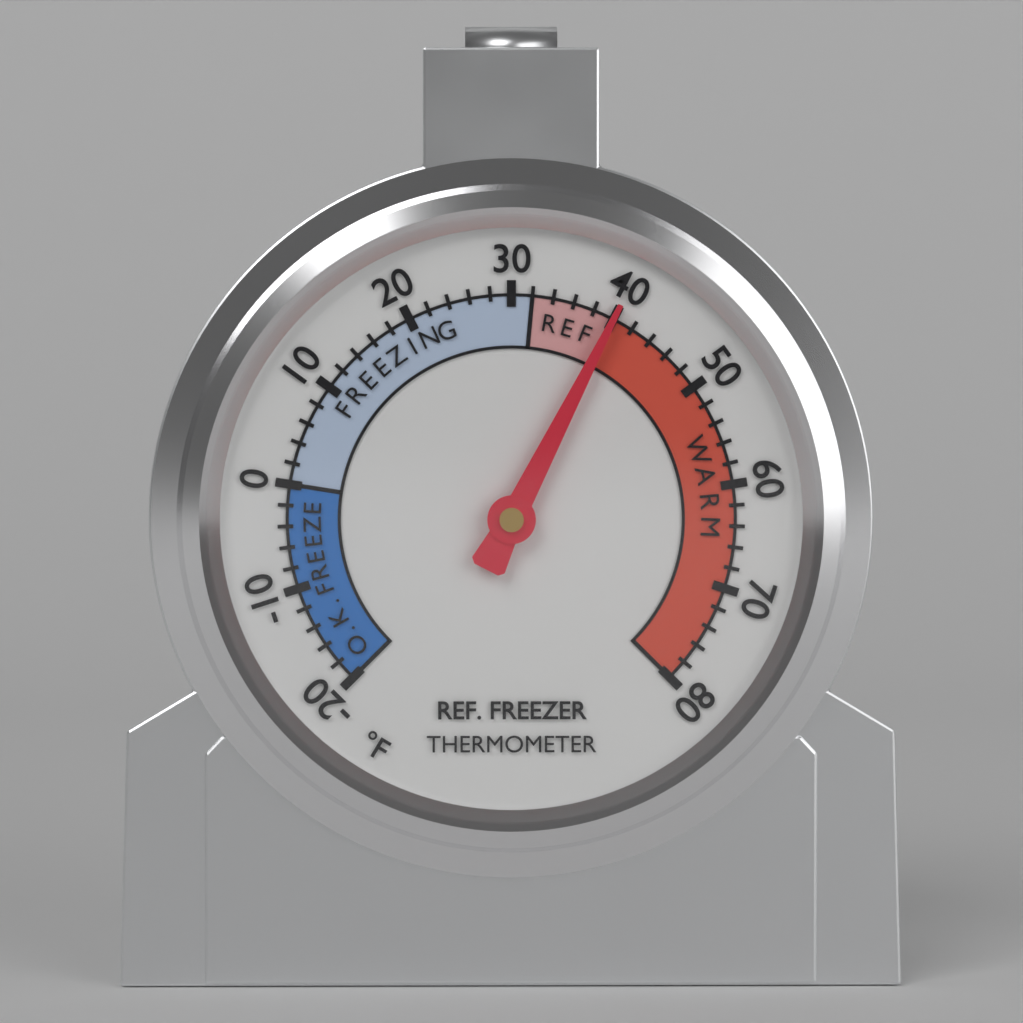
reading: 40 °F
